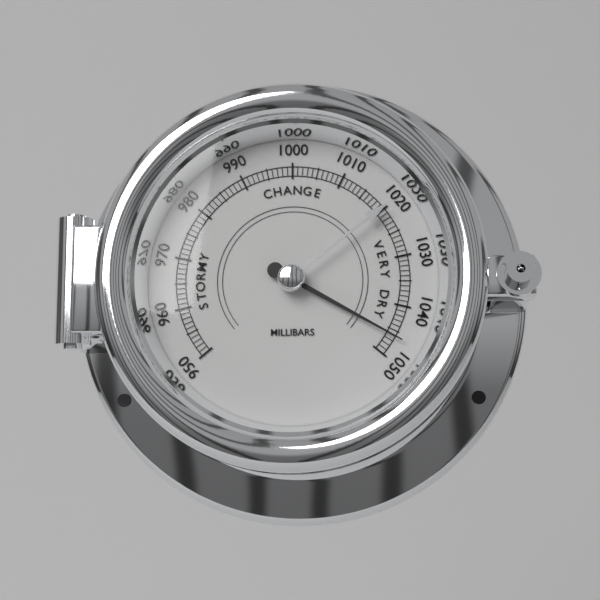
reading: 1046 mbar
